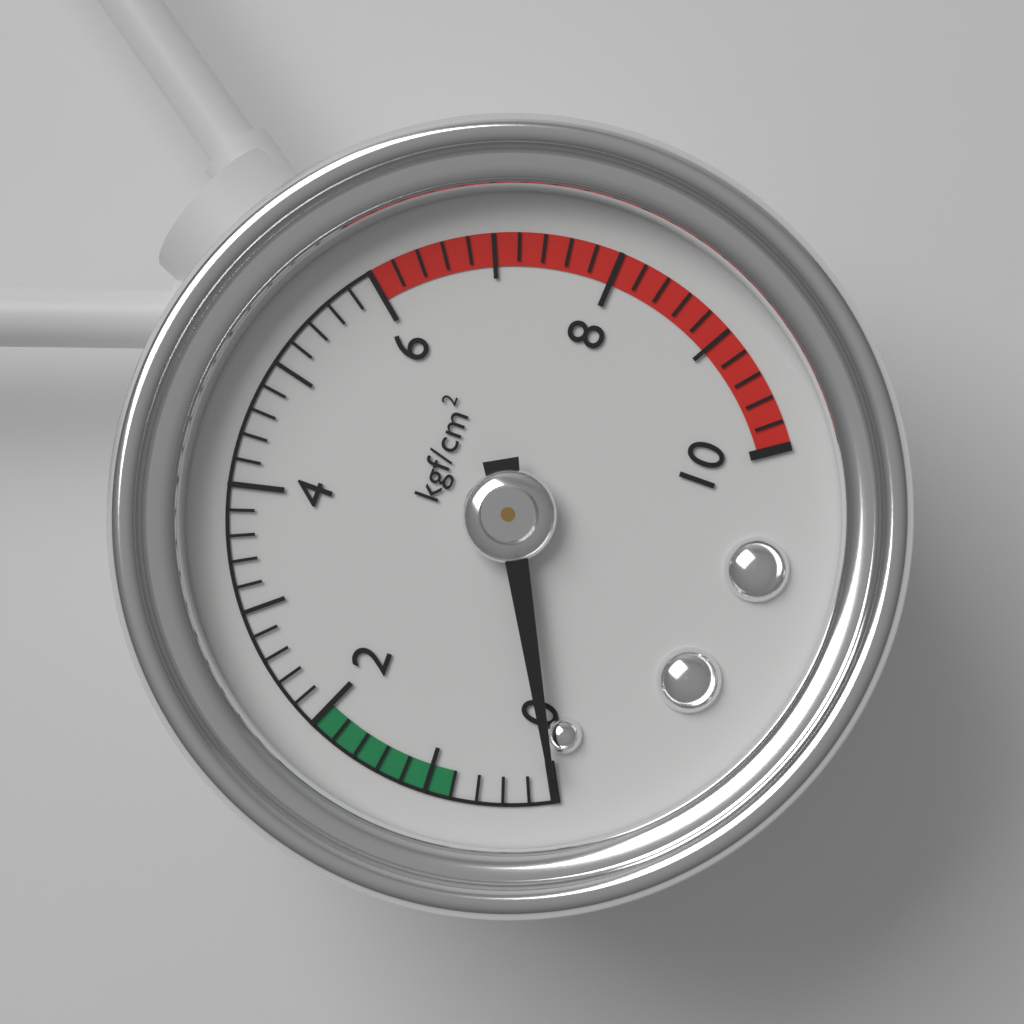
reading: 0.0 kgf/cm²
